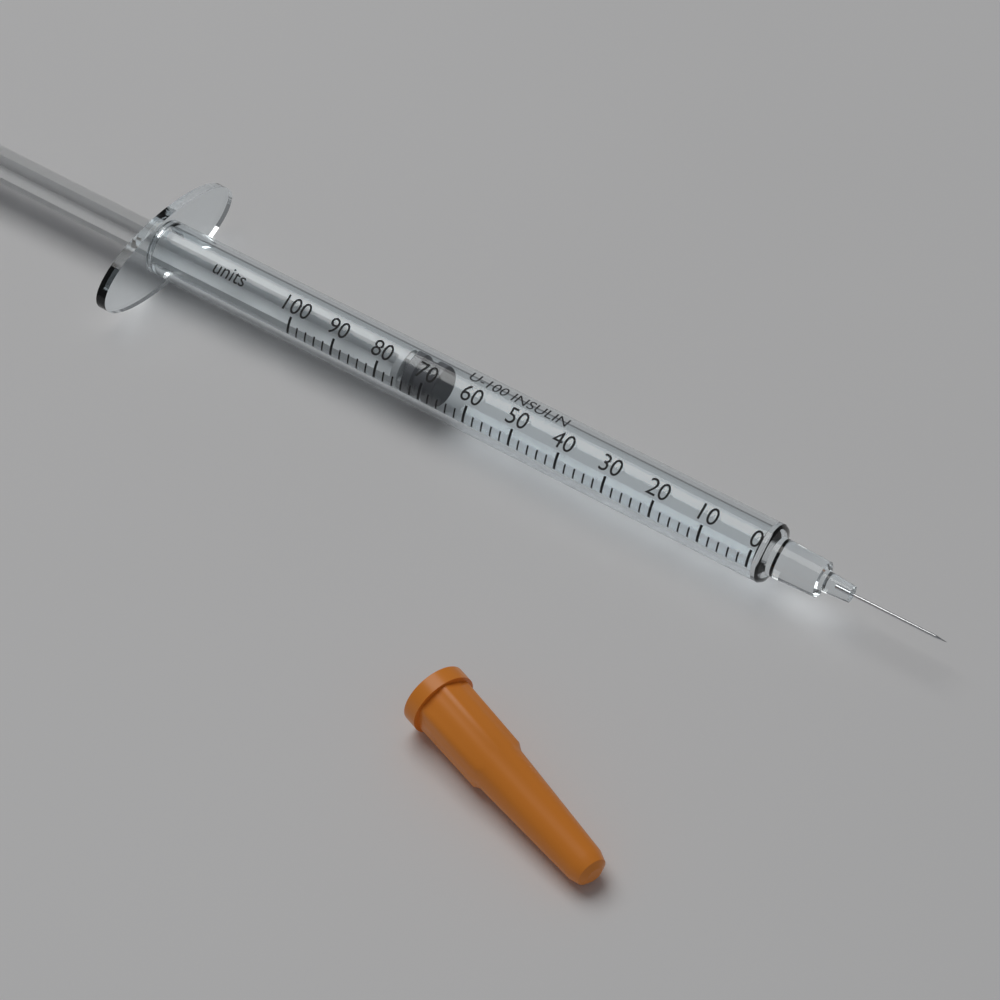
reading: 68 units
